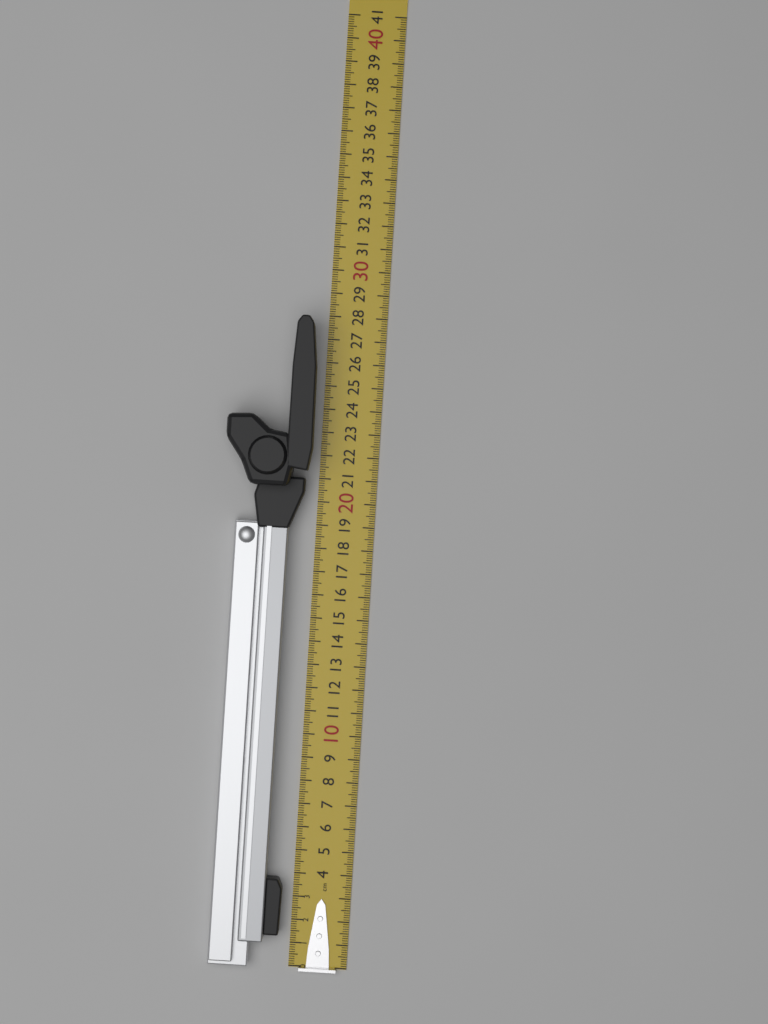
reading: 27.8 cm
